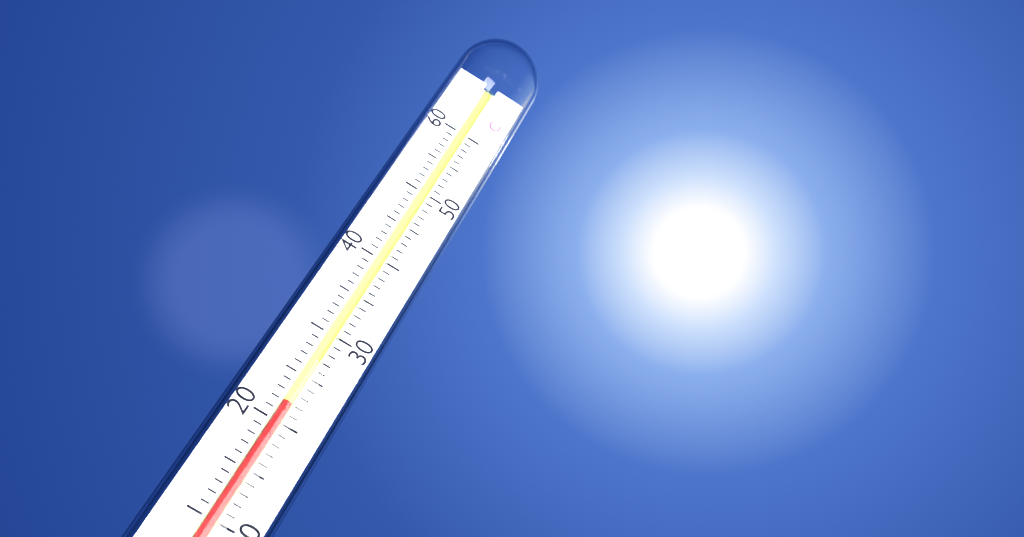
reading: 22 °C
